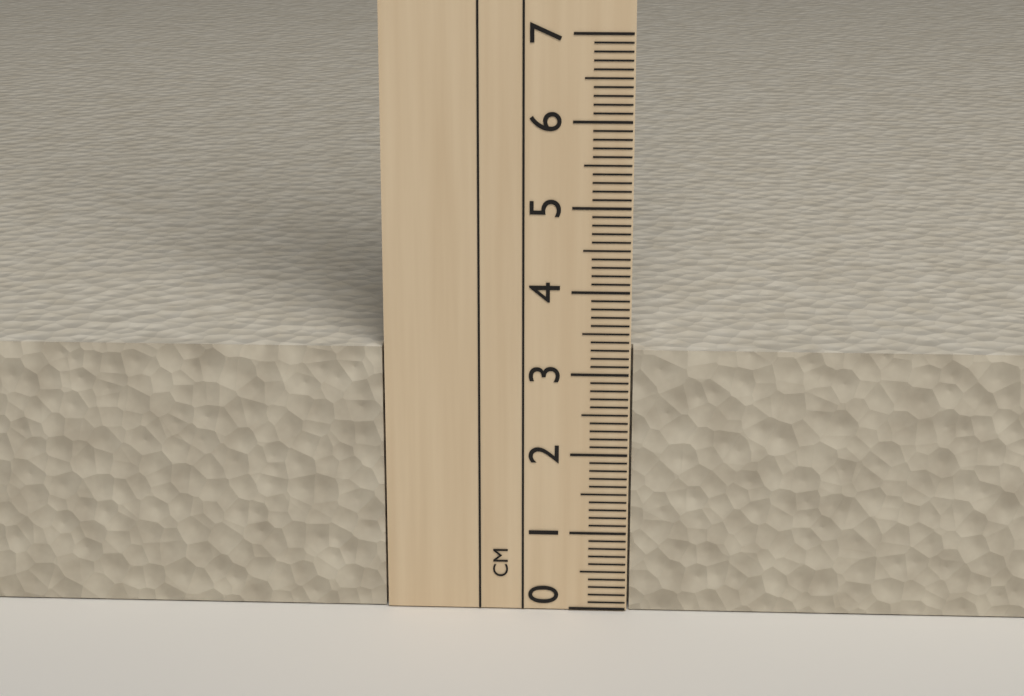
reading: 3.3 cm
